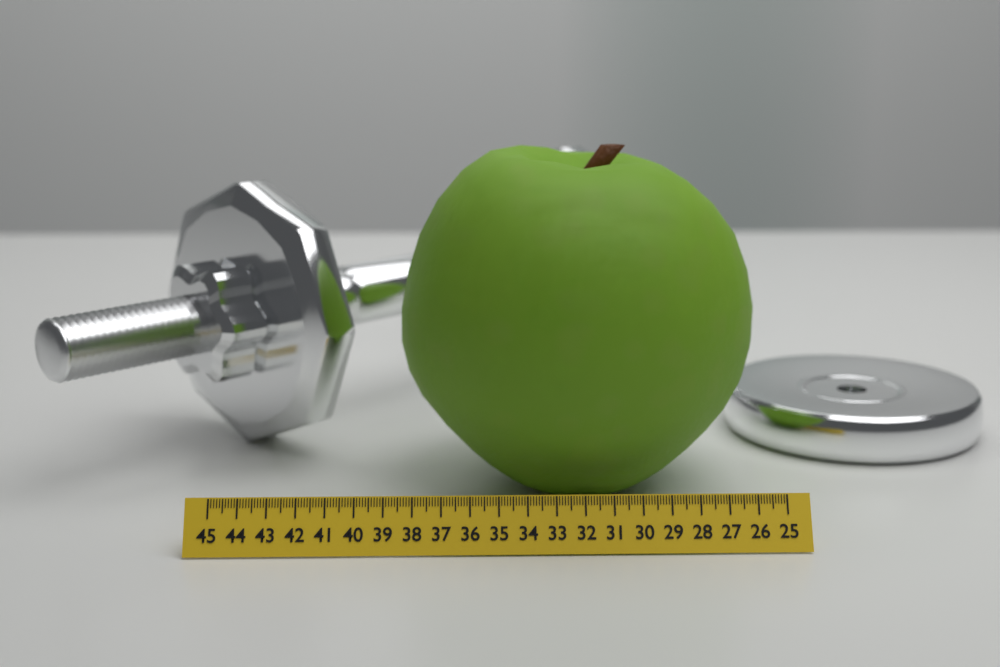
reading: 38.6 (no unit)
